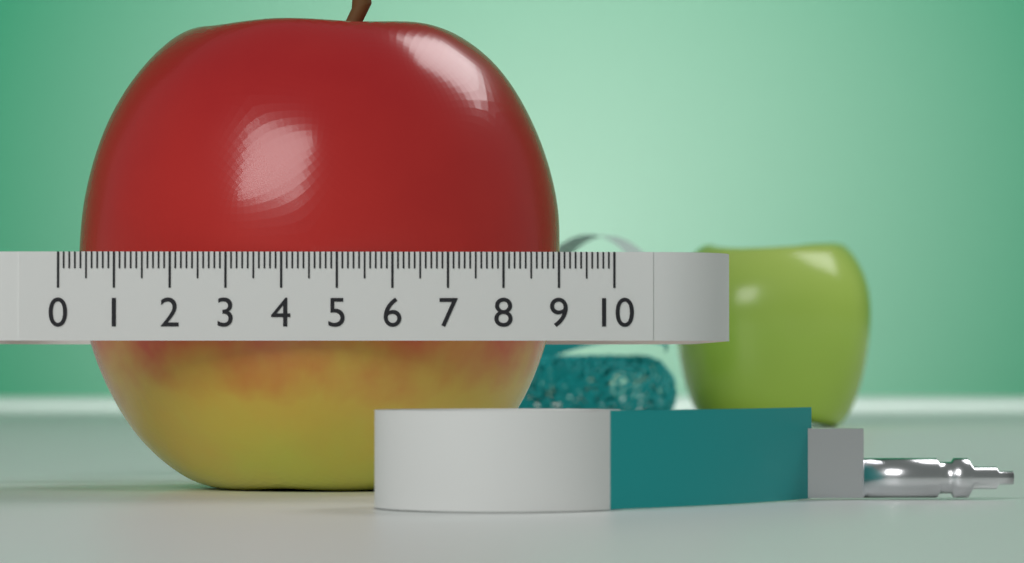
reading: 9.2 (no unit)
